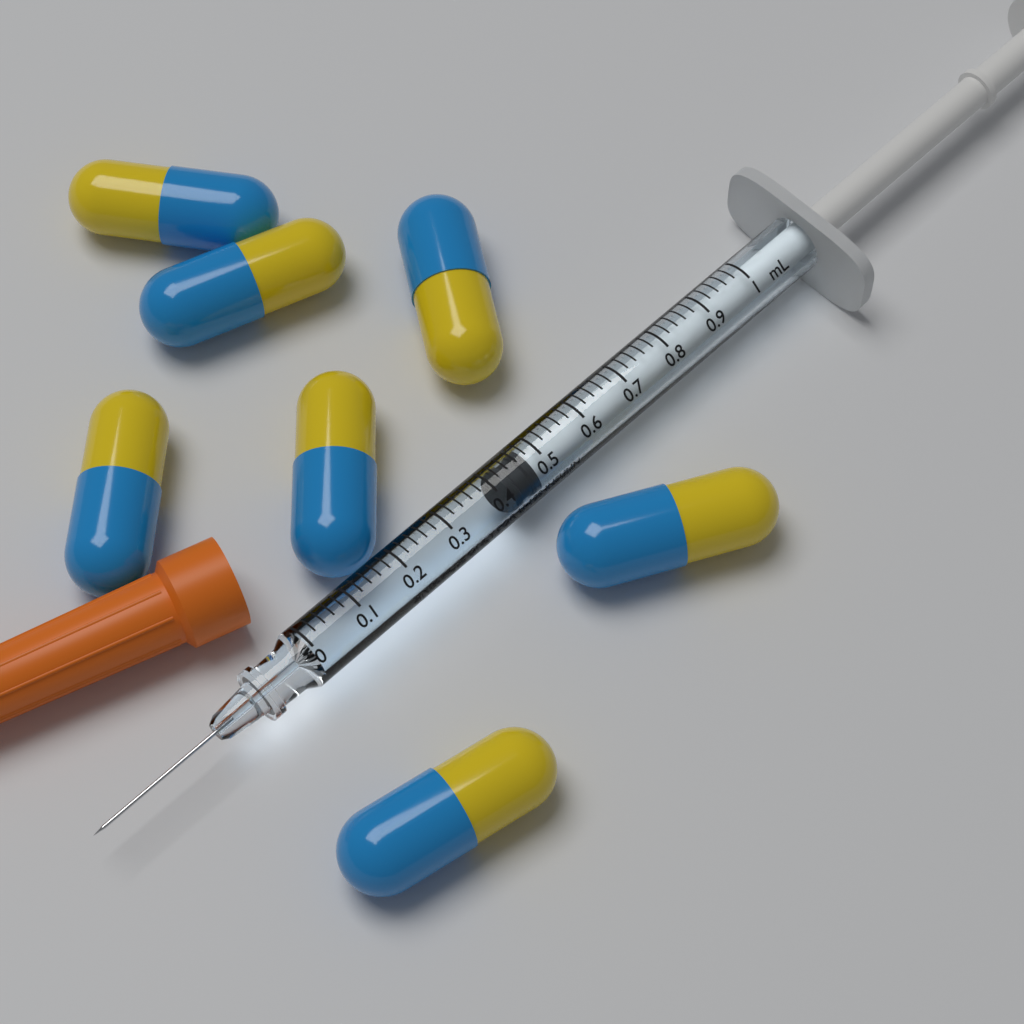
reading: 0.42 mL
